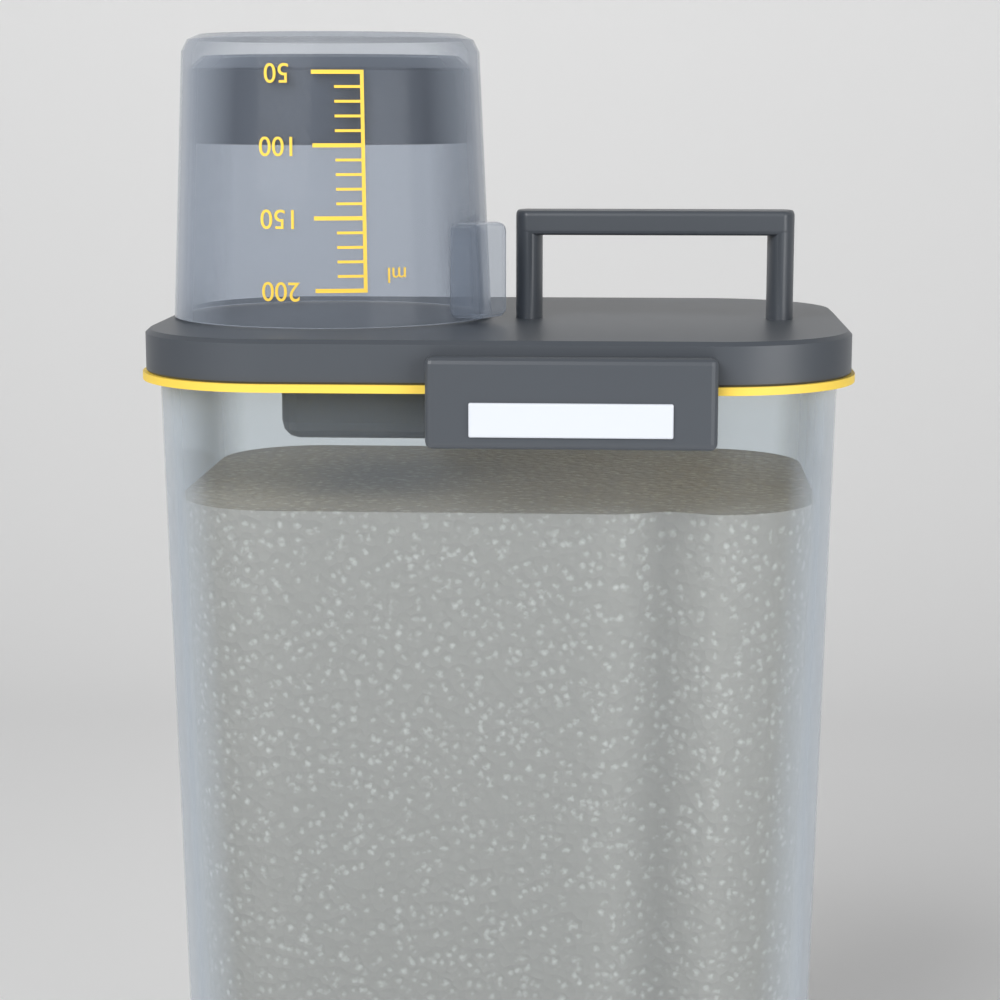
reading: 100 ml
